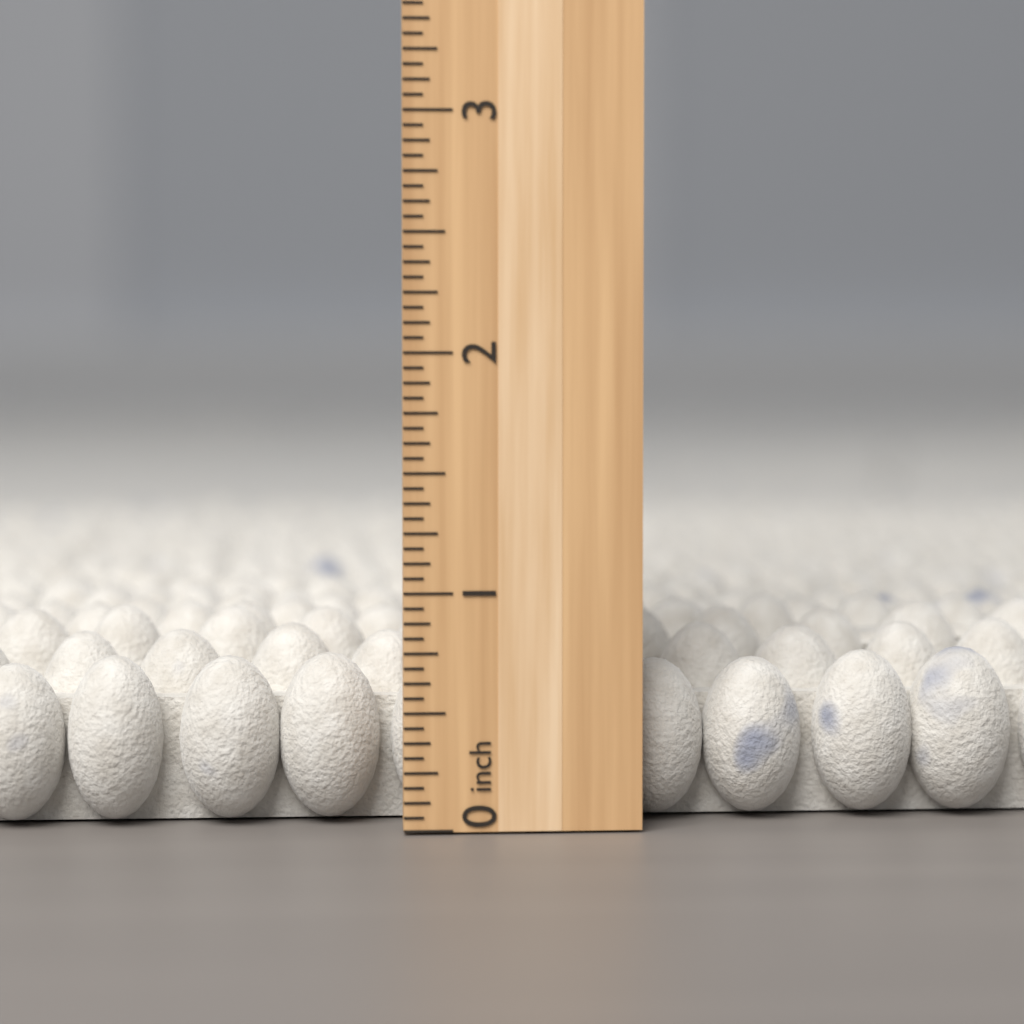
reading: 0.8750 inch
